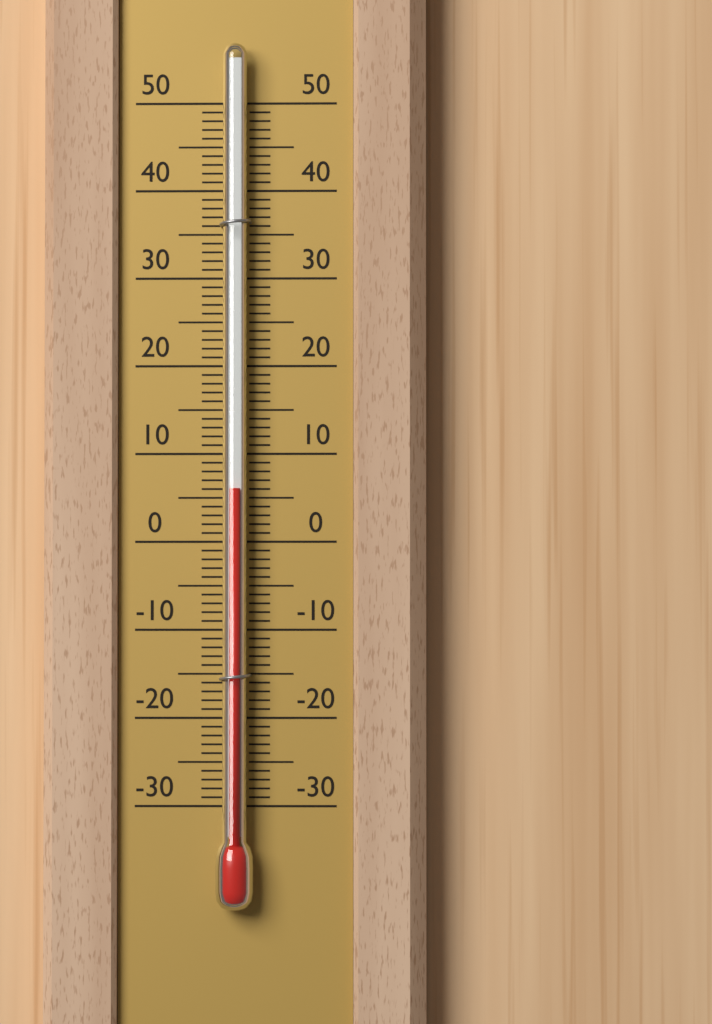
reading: 6 (no unit)
